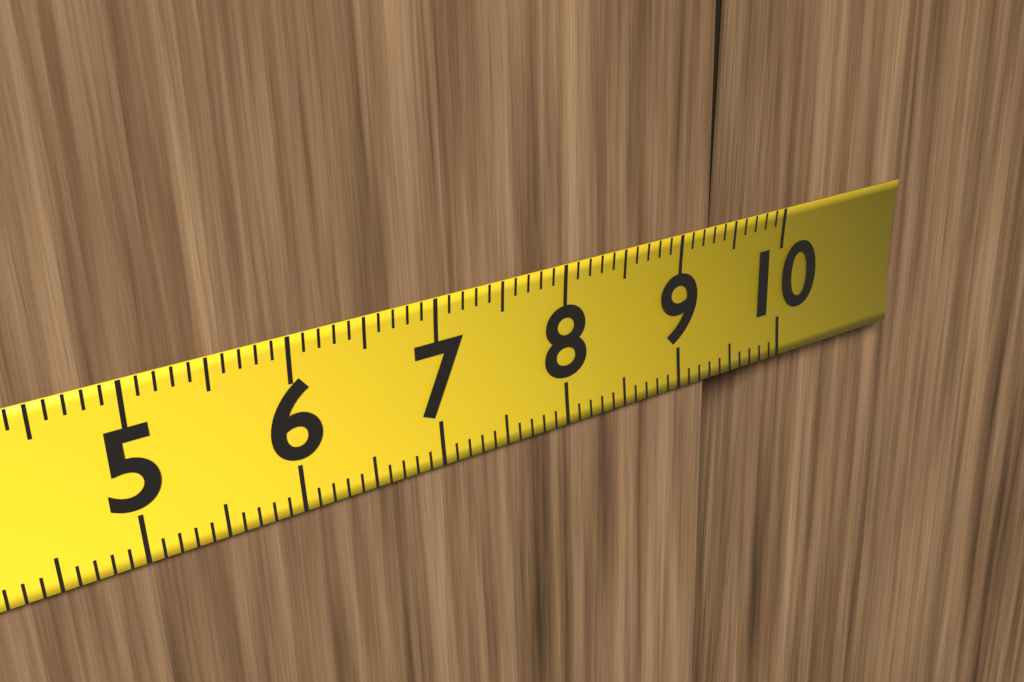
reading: 9.3 cm
